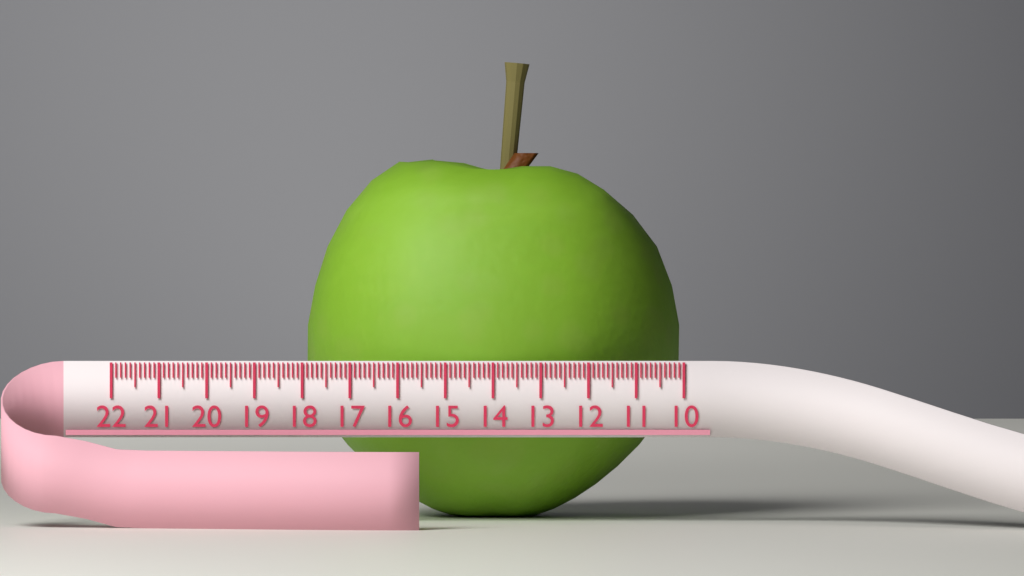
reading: 18.0 (no unit)
